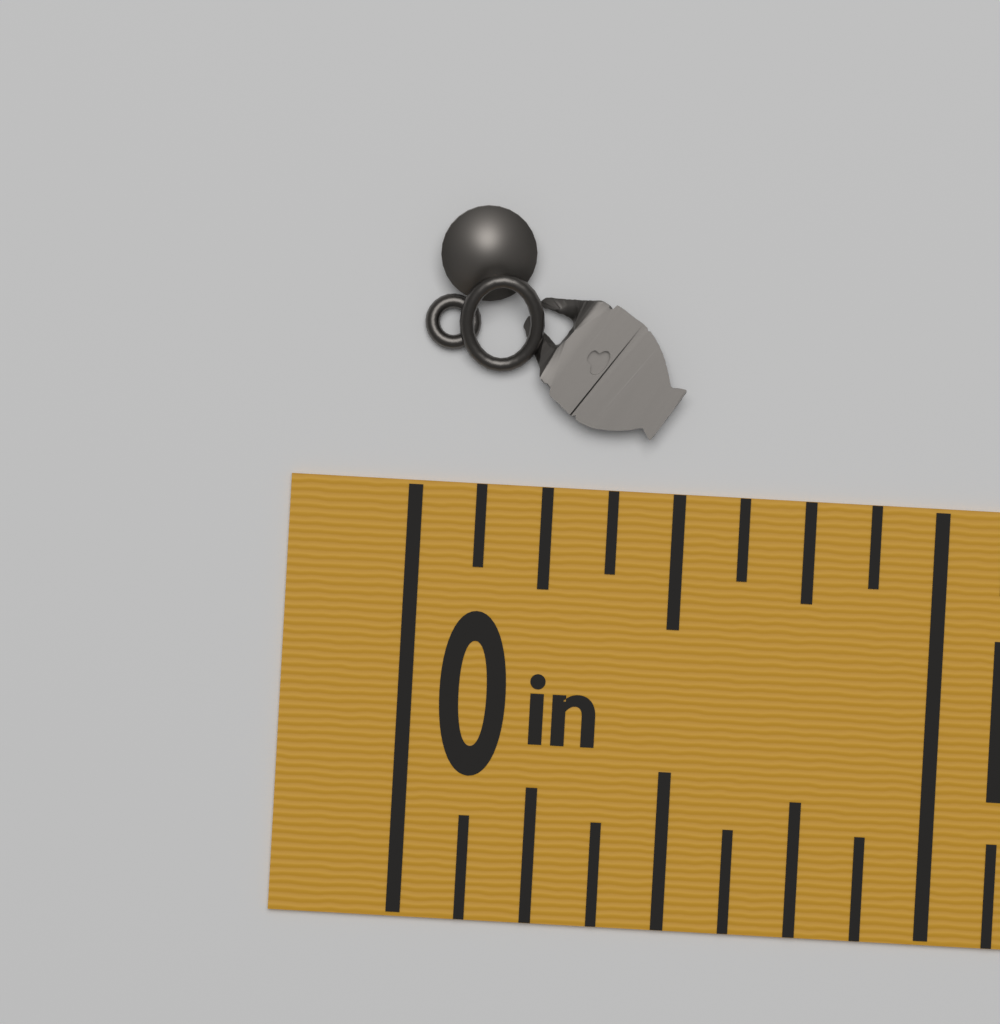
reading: 0.500 in
